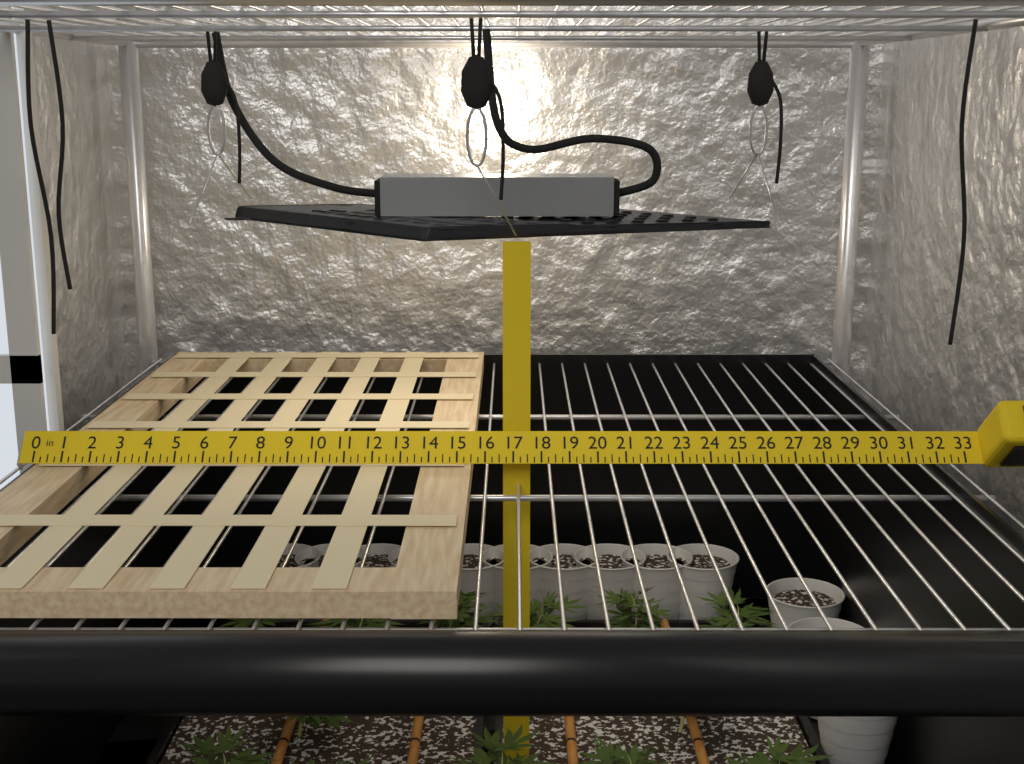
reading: 15.50 in
